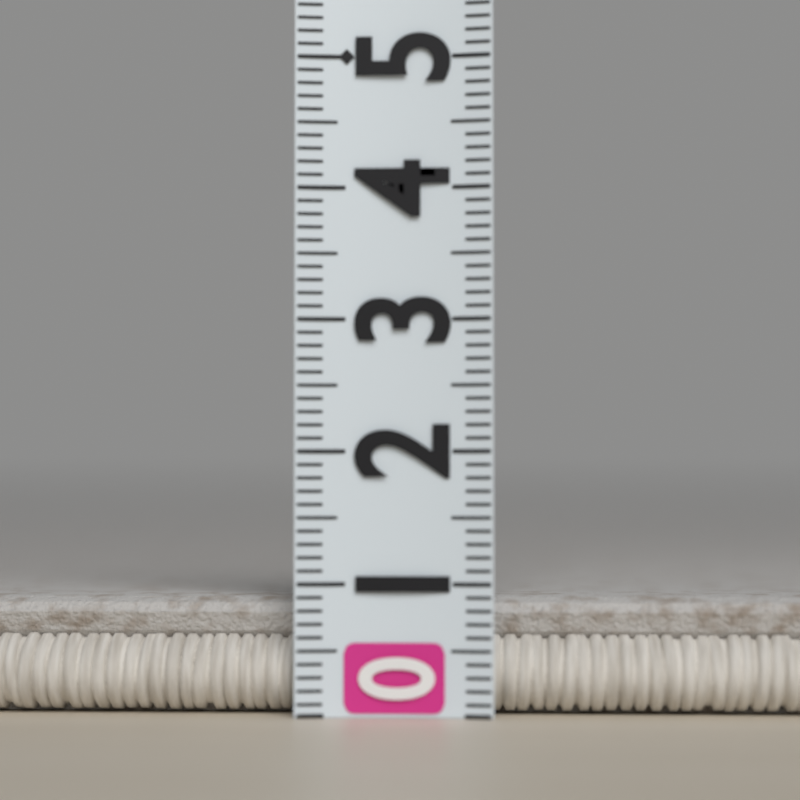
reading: 0.9 (no unit)
